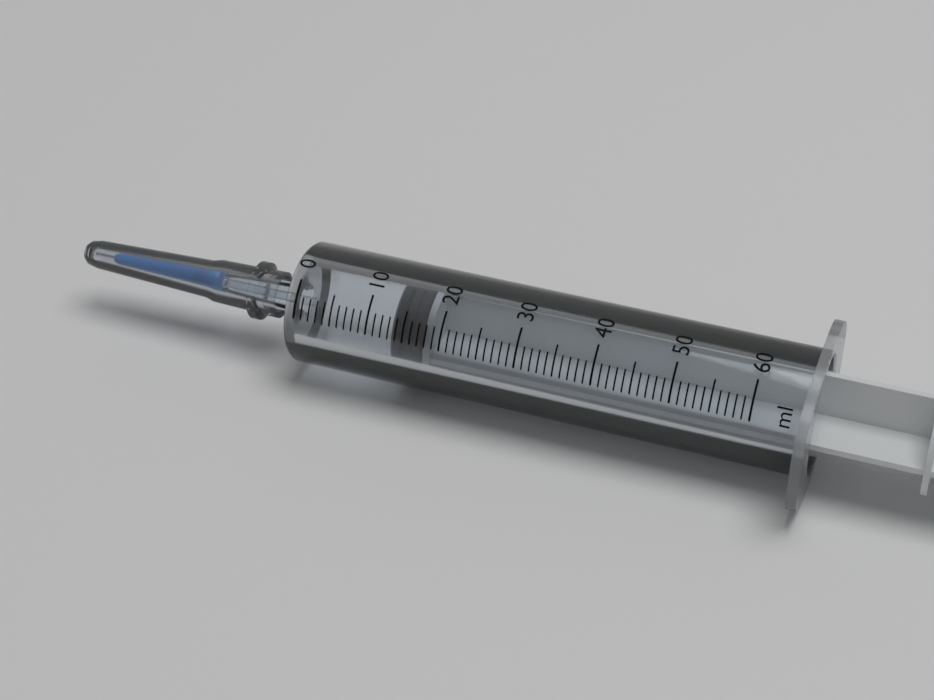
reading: 13 ml
